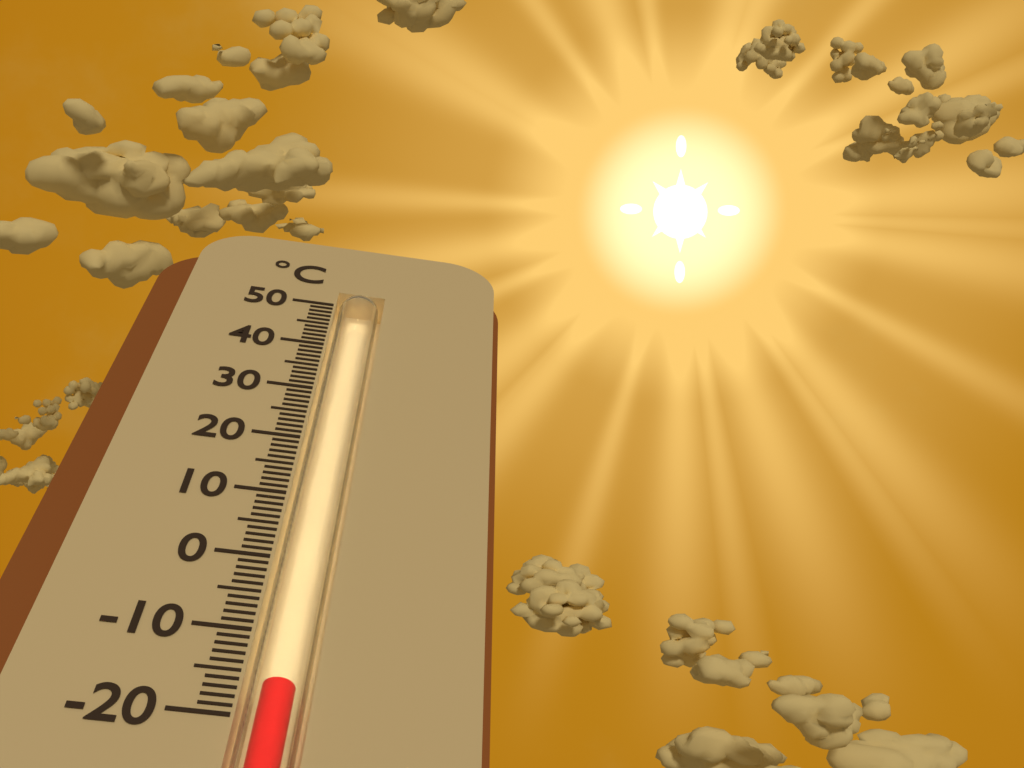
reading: -16 °C
